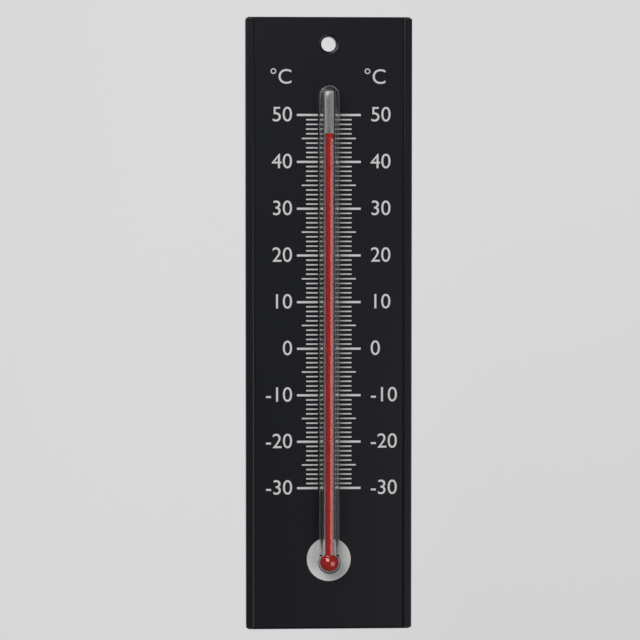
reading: 46 °C
